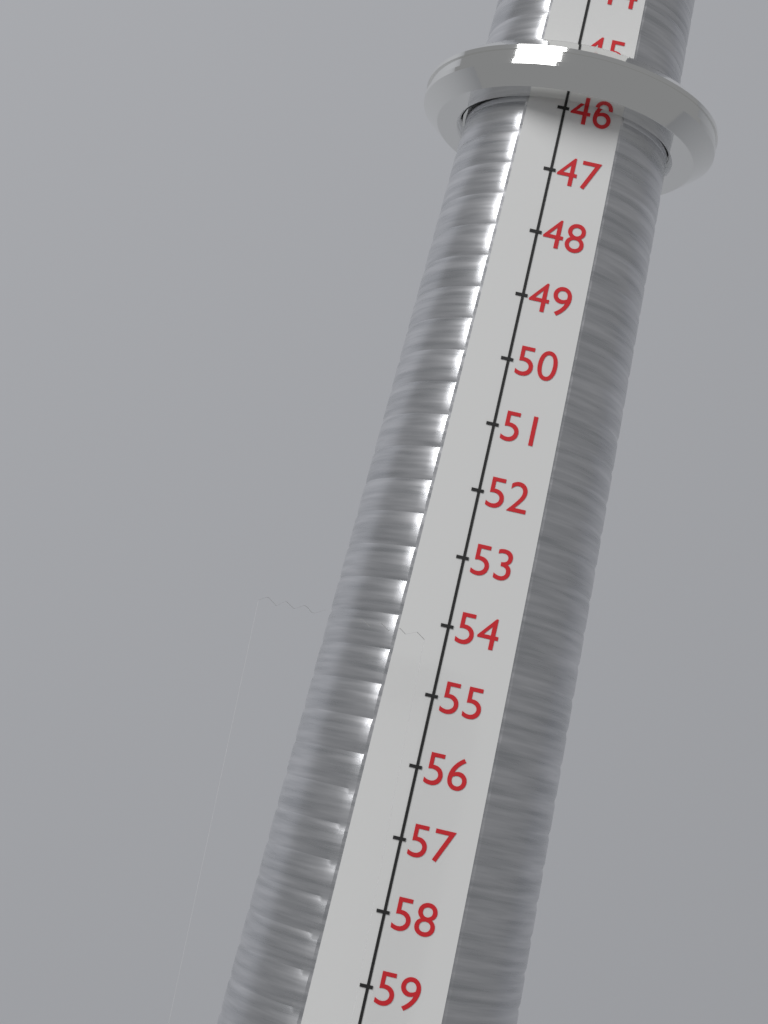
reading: 46 (no unit)
